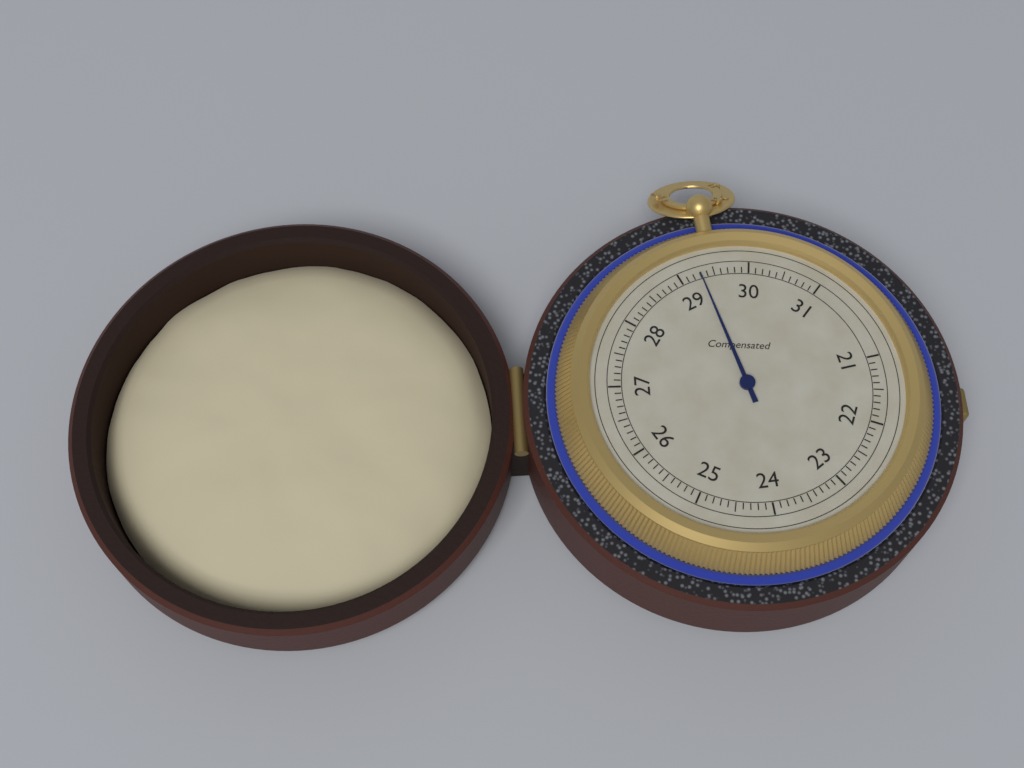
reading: 29.3 (no unit)
